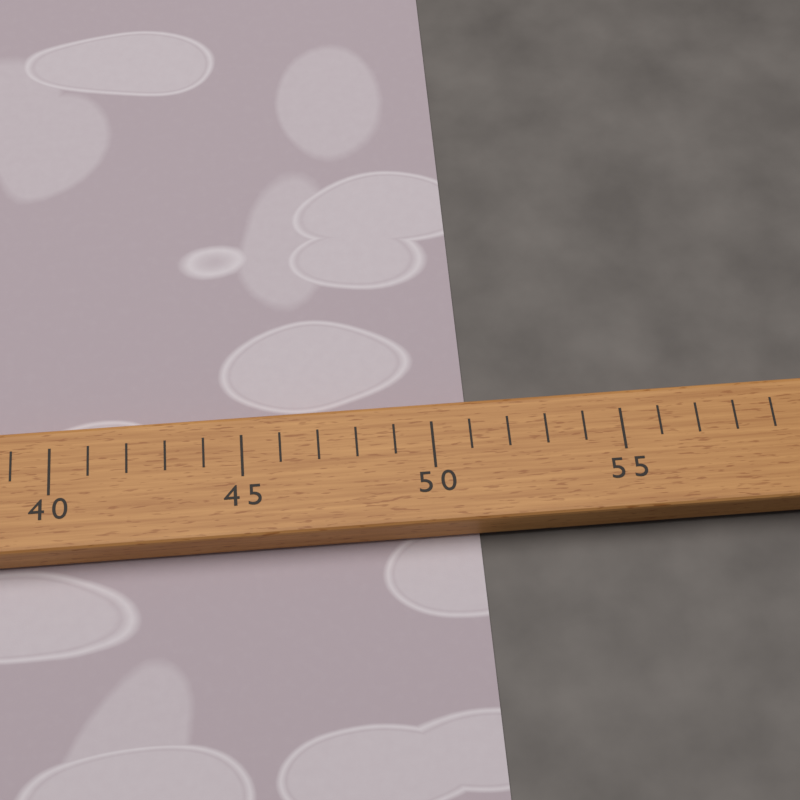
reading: 51 (no unit)
